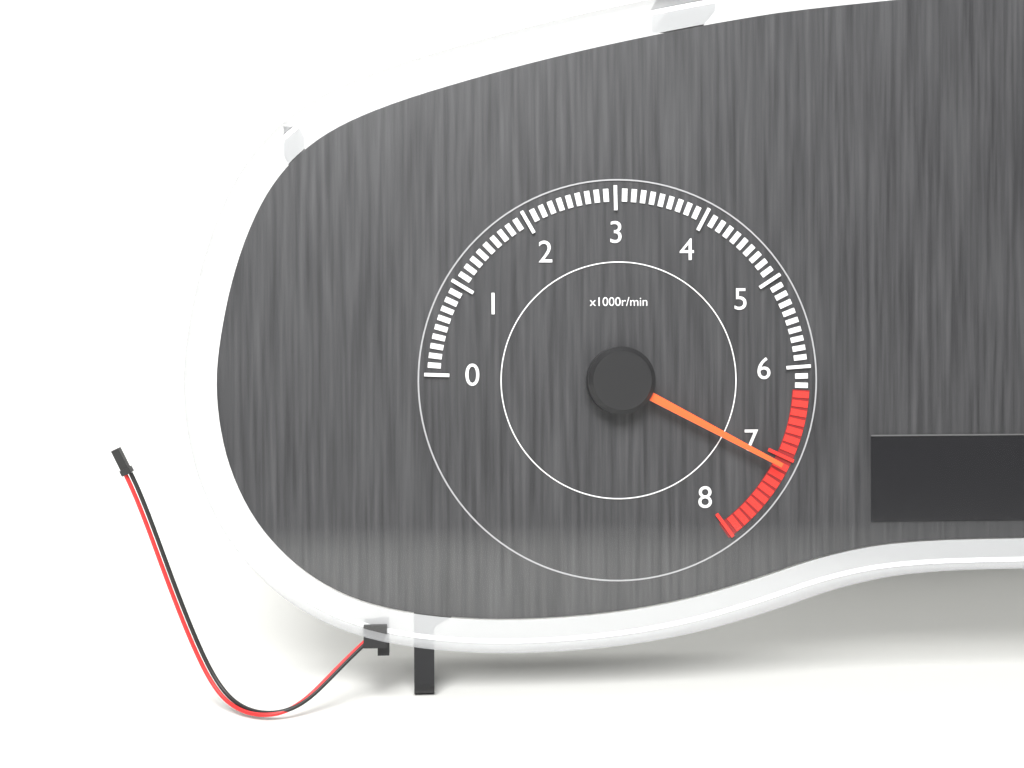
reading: 7100 r/min
